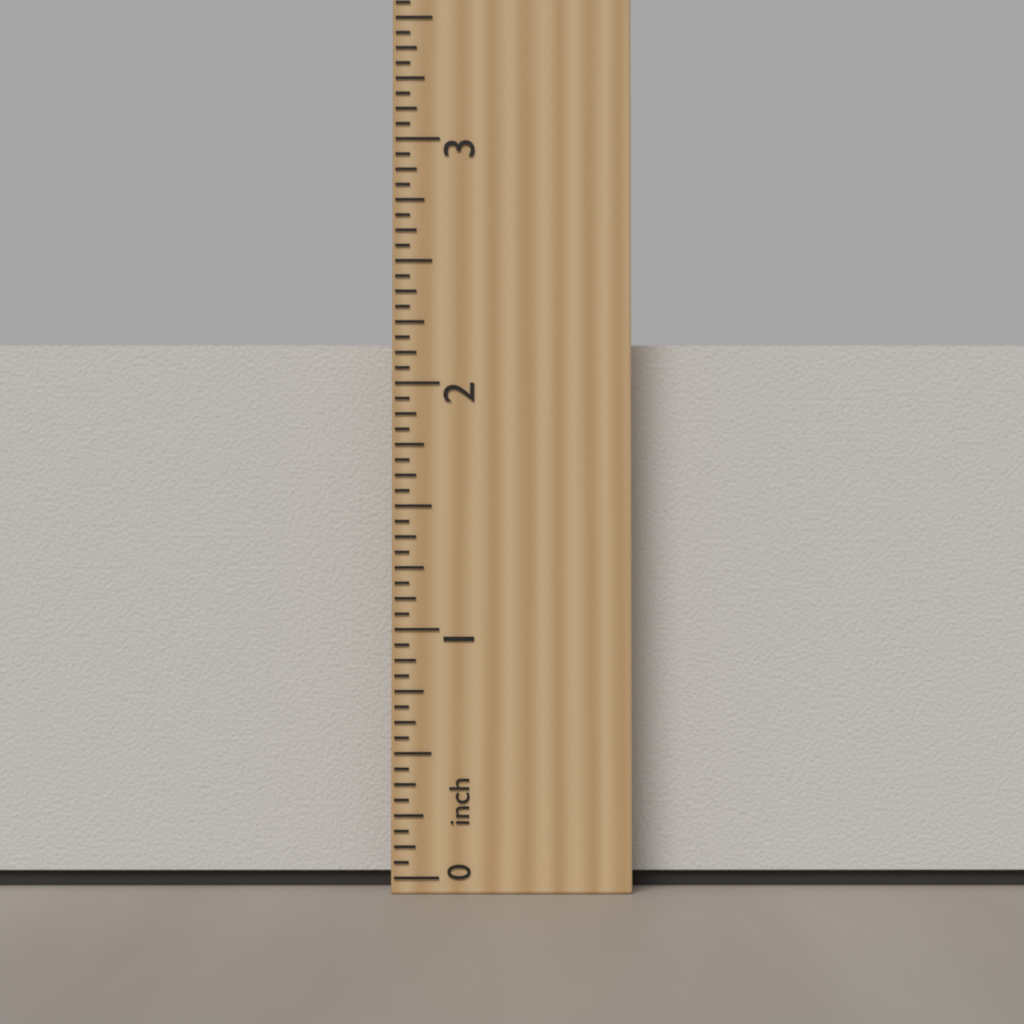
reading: 2.1875 inch
